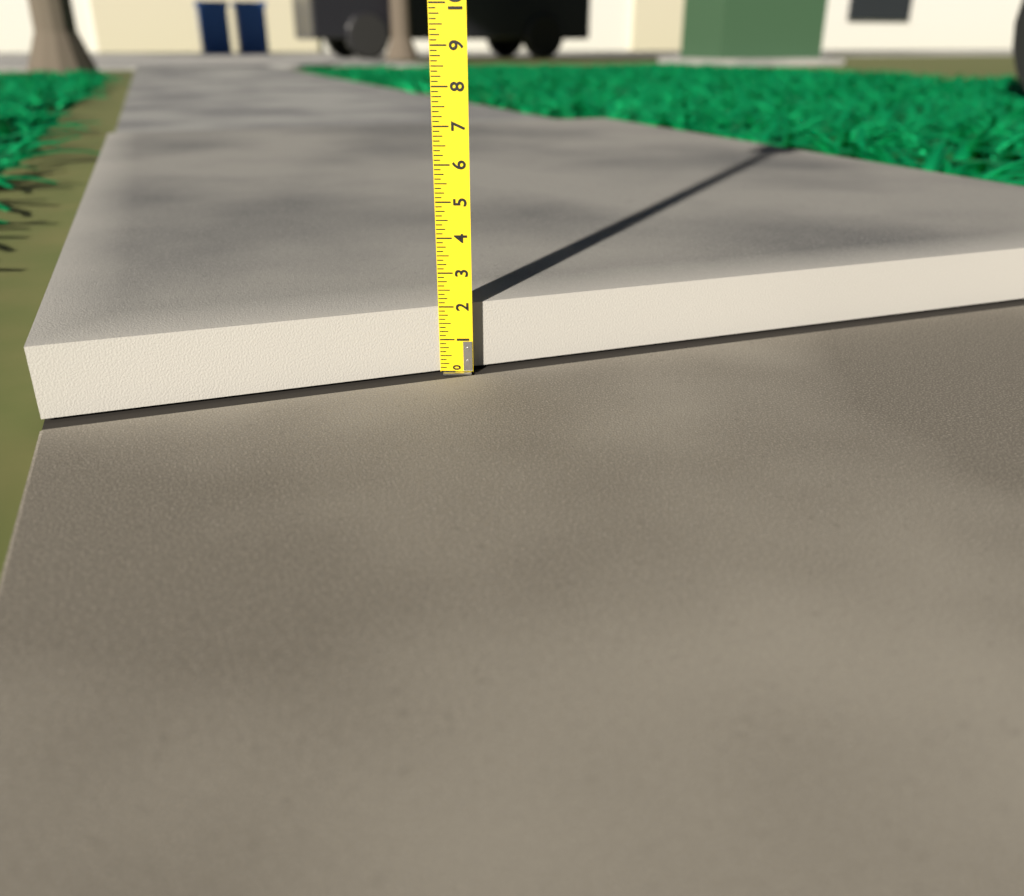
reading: 2.000 (no unit)
